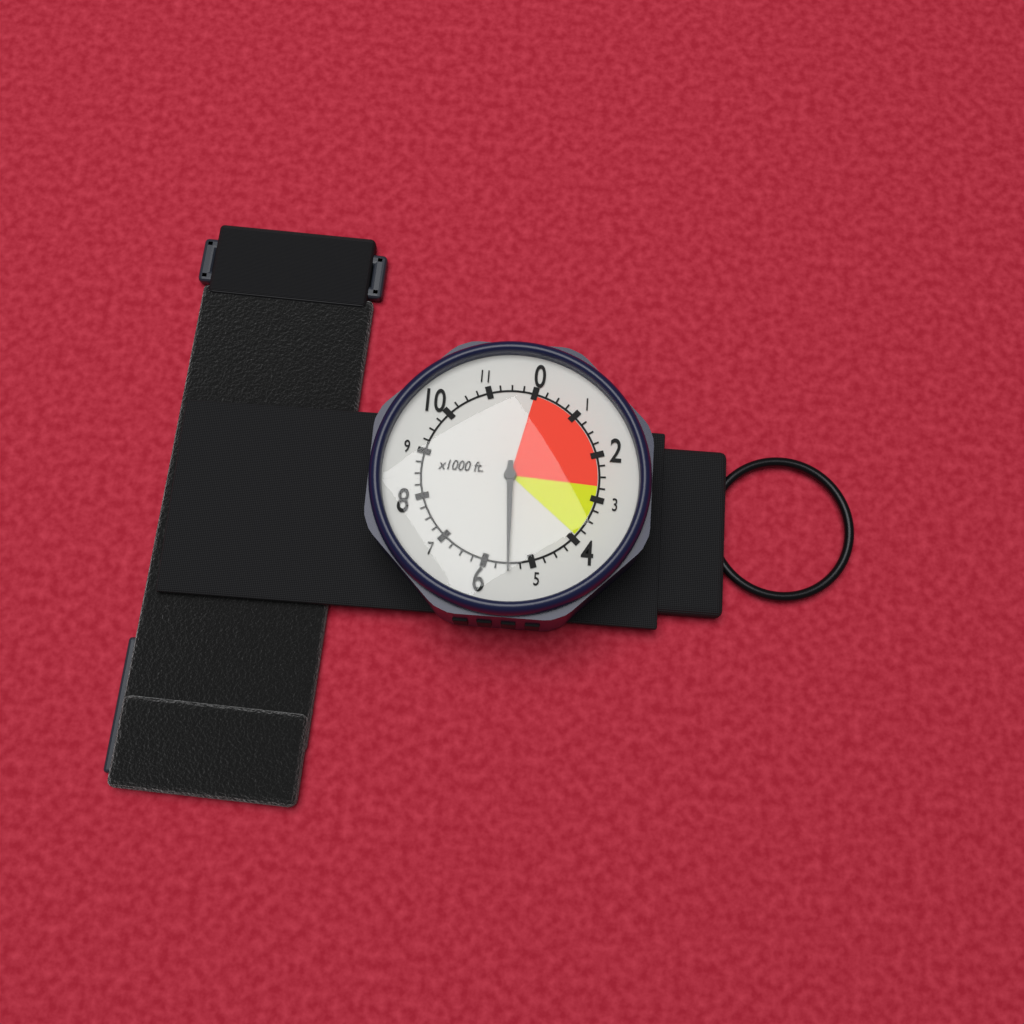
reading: 5500 ft
